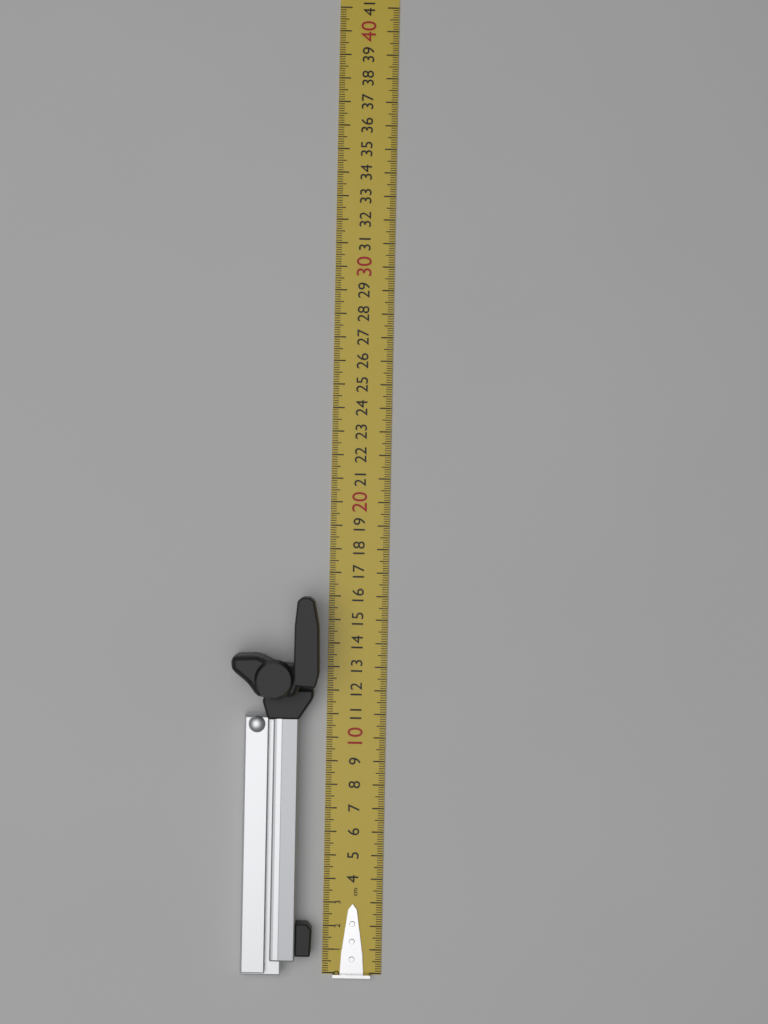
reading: 16.0 cm
